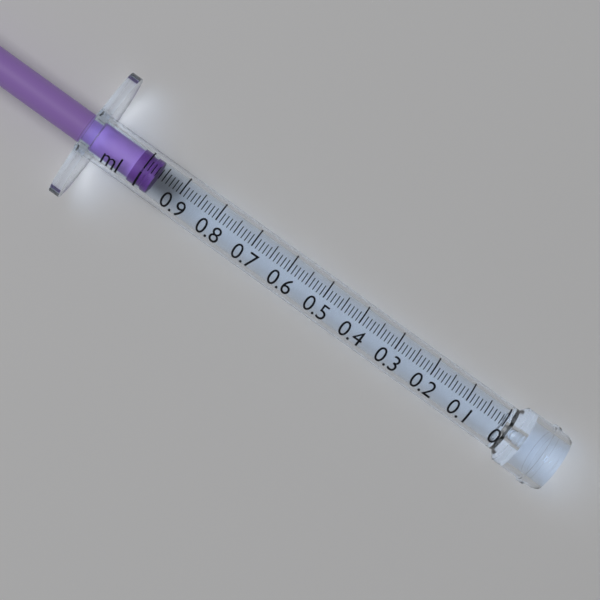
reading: 0.97 ml
